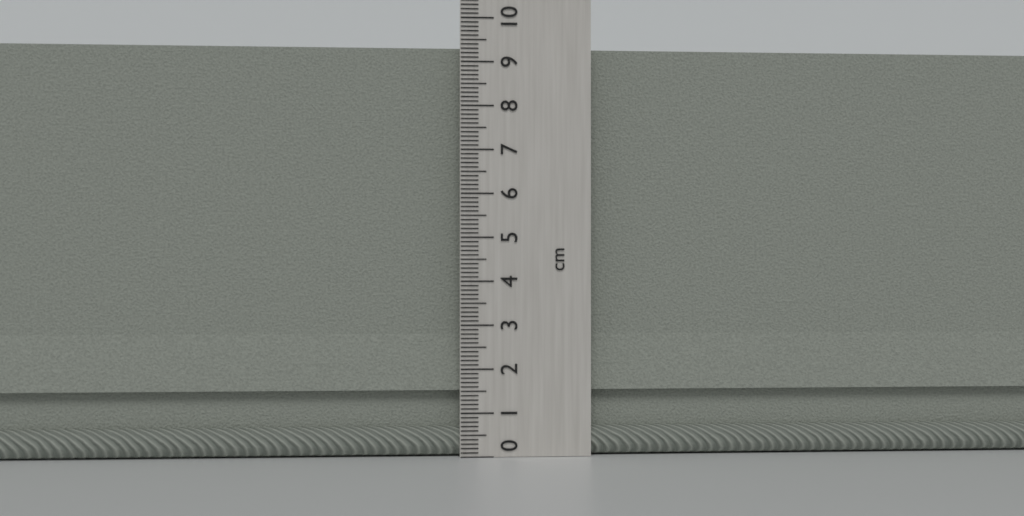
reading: 9.4 cm
